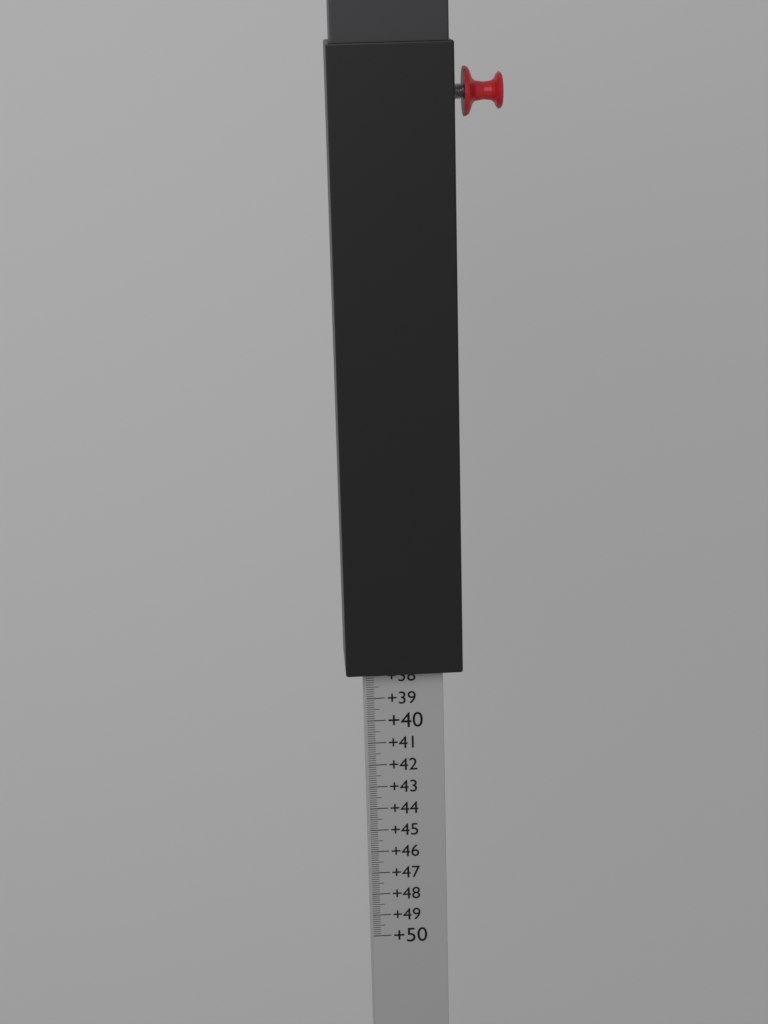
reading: 37.8 (no unit)
